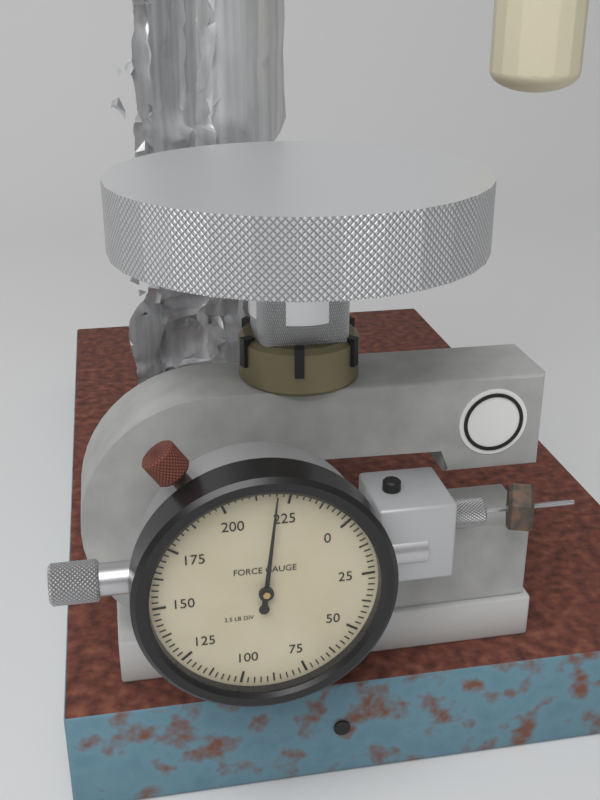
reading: 220.0 lb
